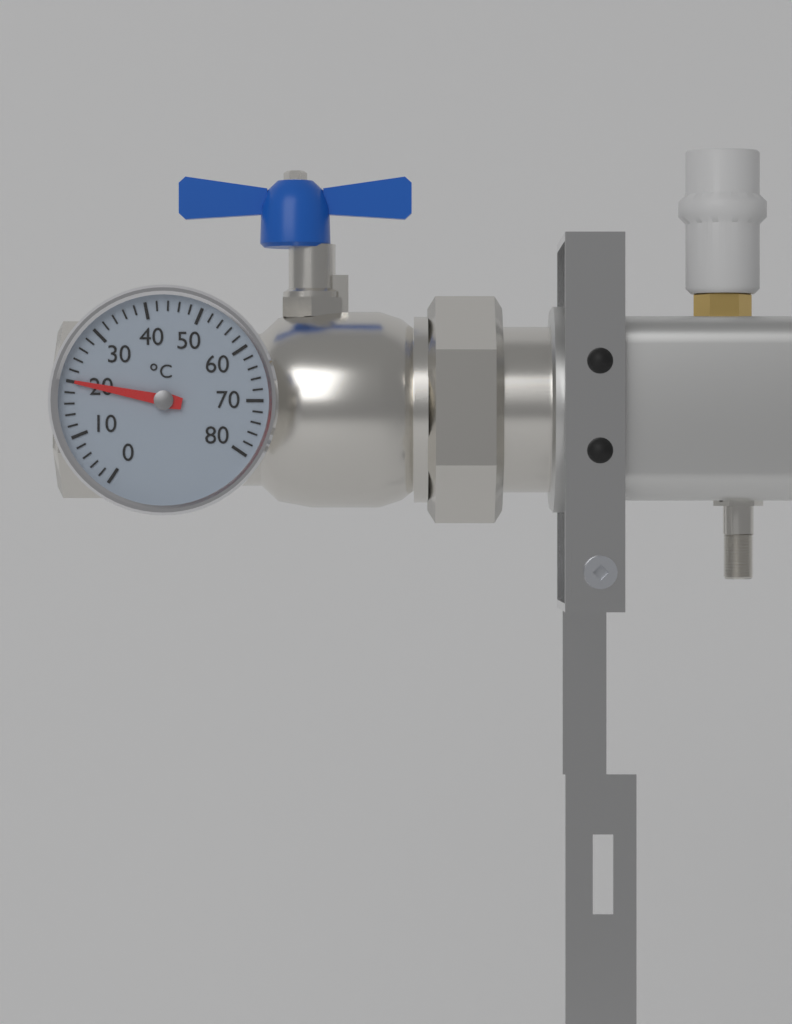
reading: 20 °C
